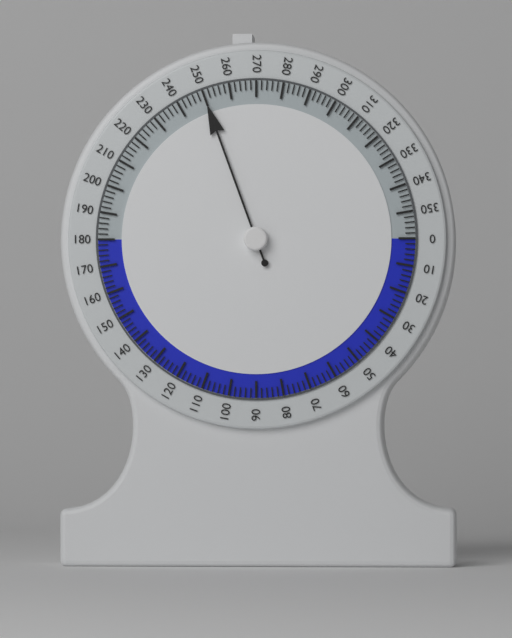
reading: 250 (no unit)
